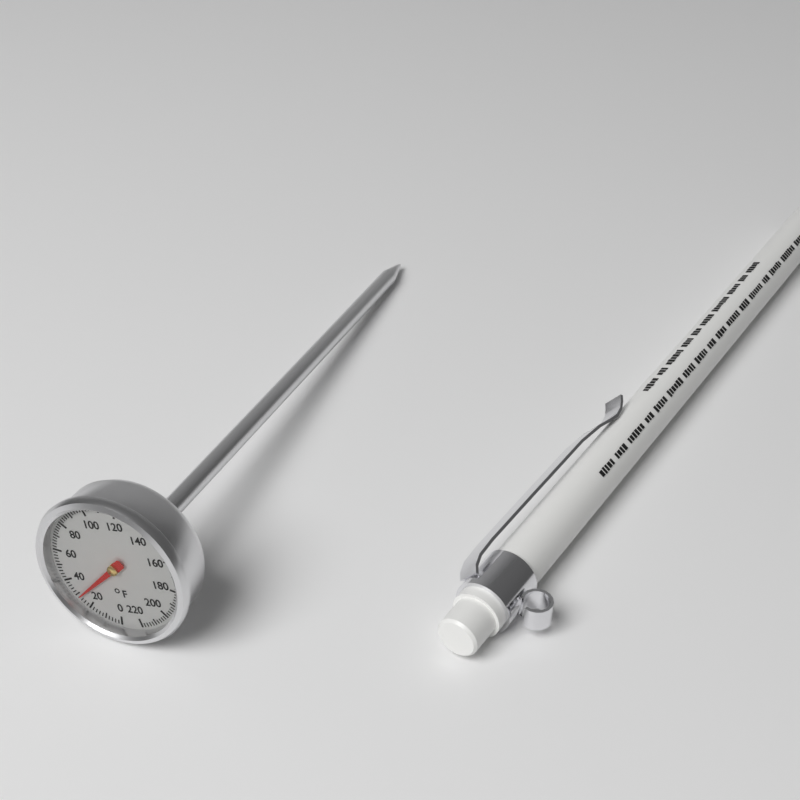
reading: 28 °F
